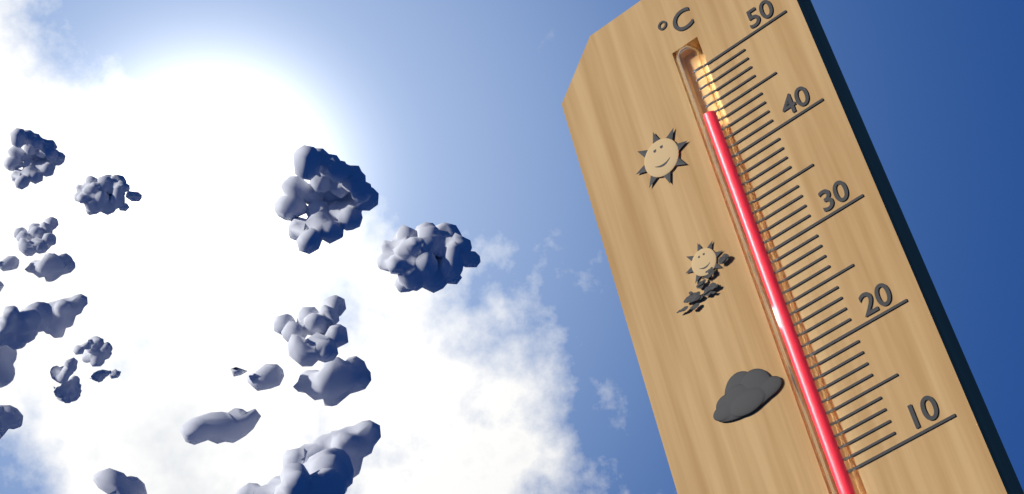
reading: 45 °C
